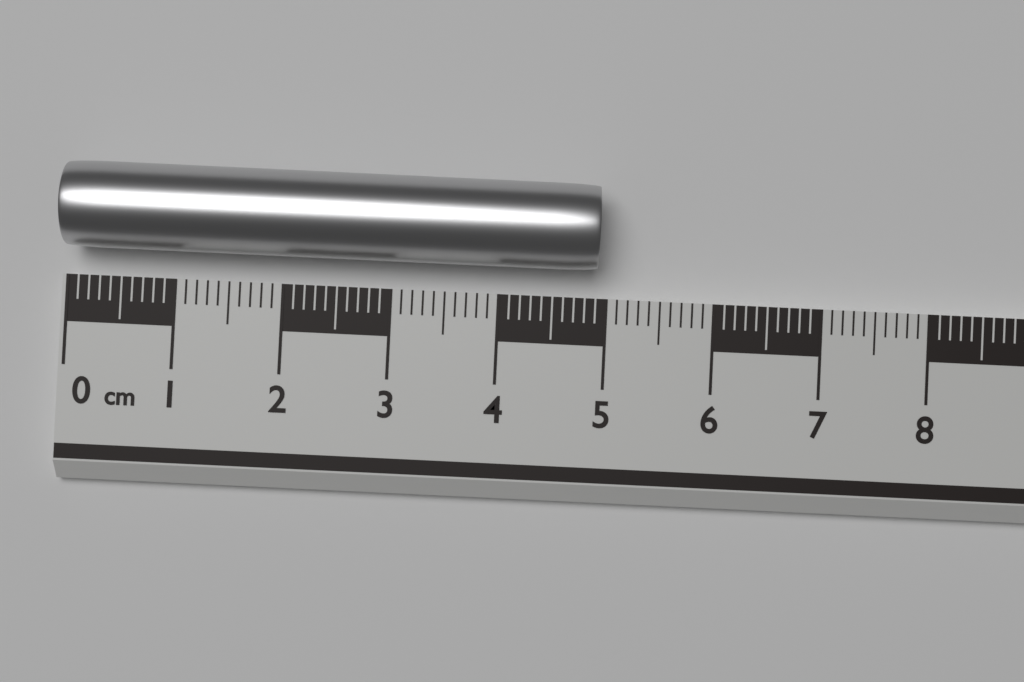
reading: 4.9 cm
